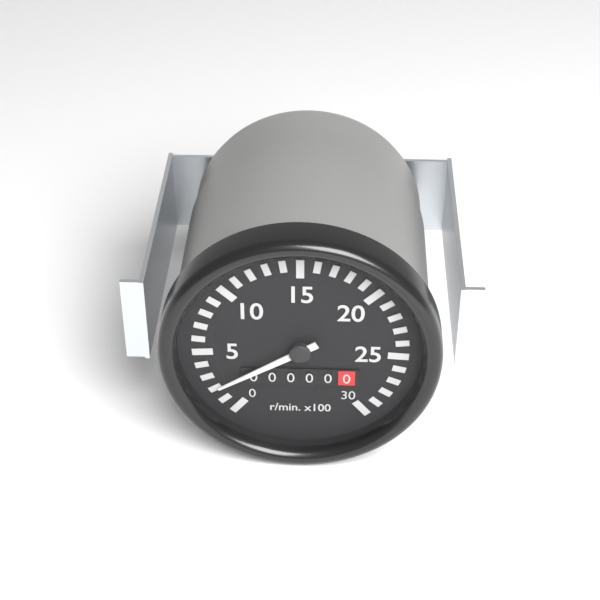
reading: 200 r/min
